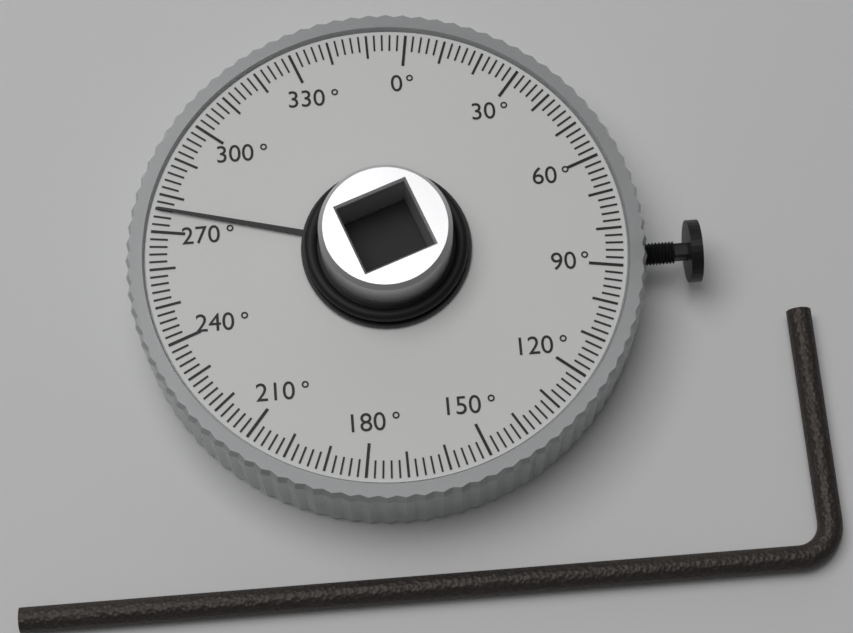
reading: 276 °
